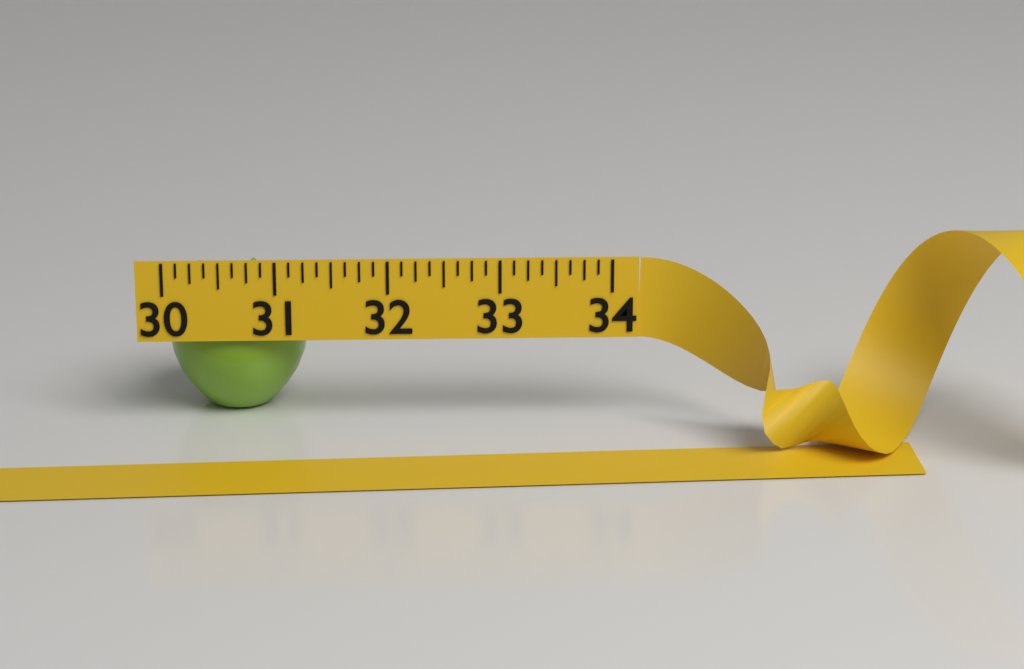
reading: 31.250 (no unit)
